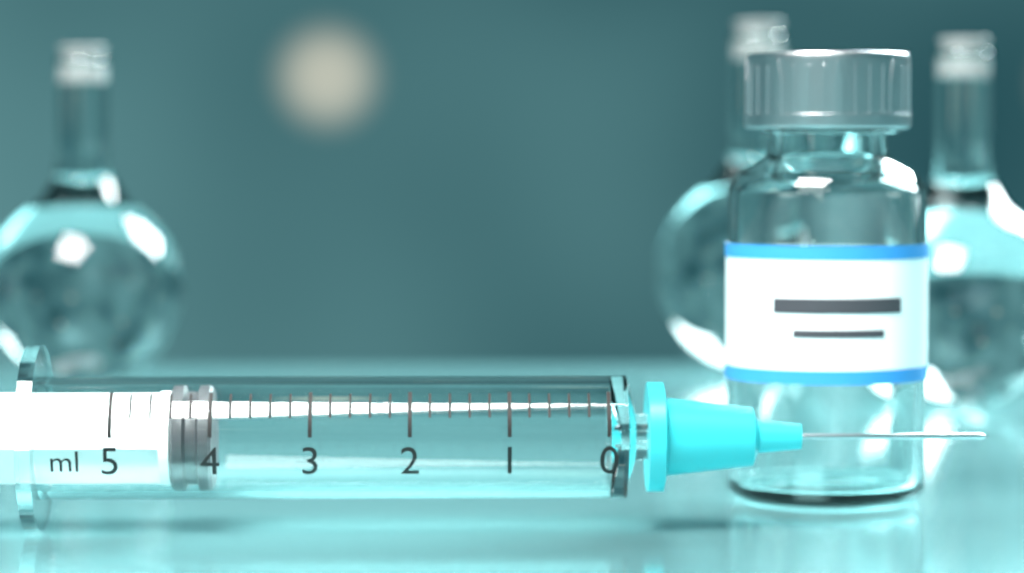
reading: 4.0 ml
